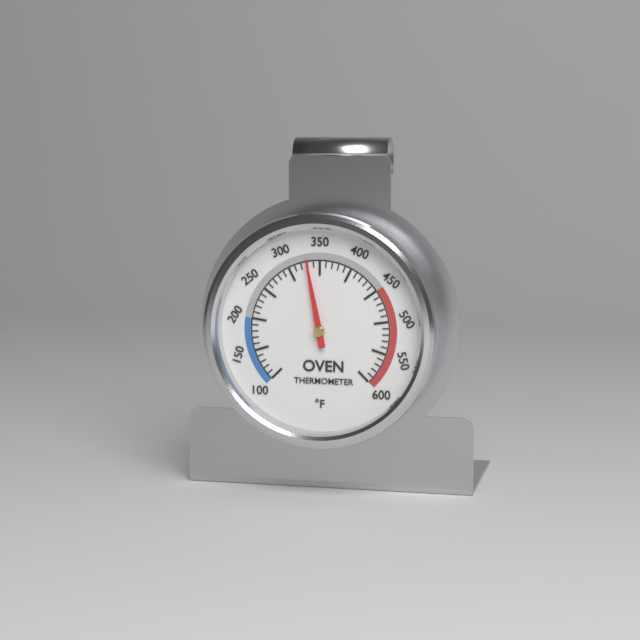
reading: 330 °F
